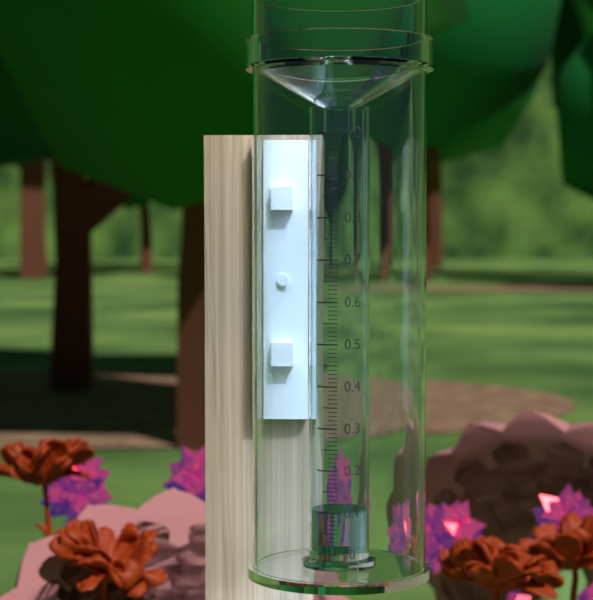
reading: 0.10 (no unit)
